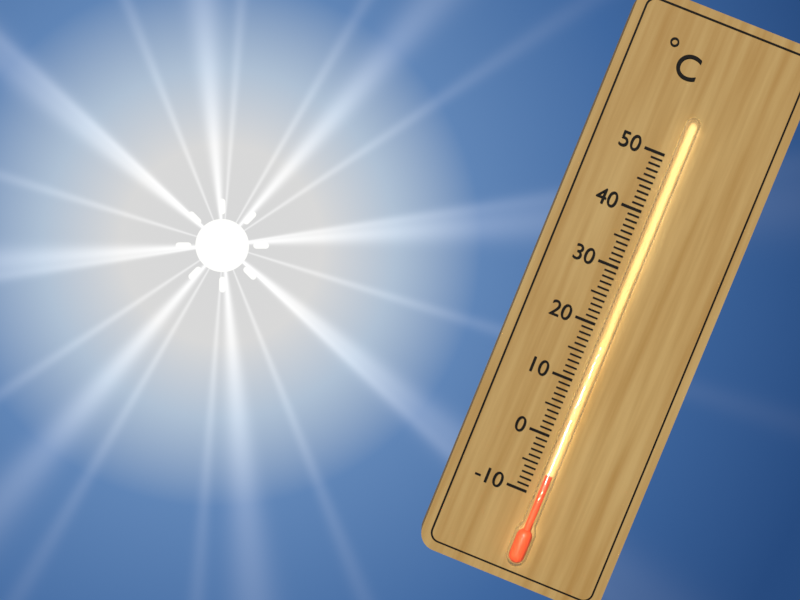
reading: -6 °C
